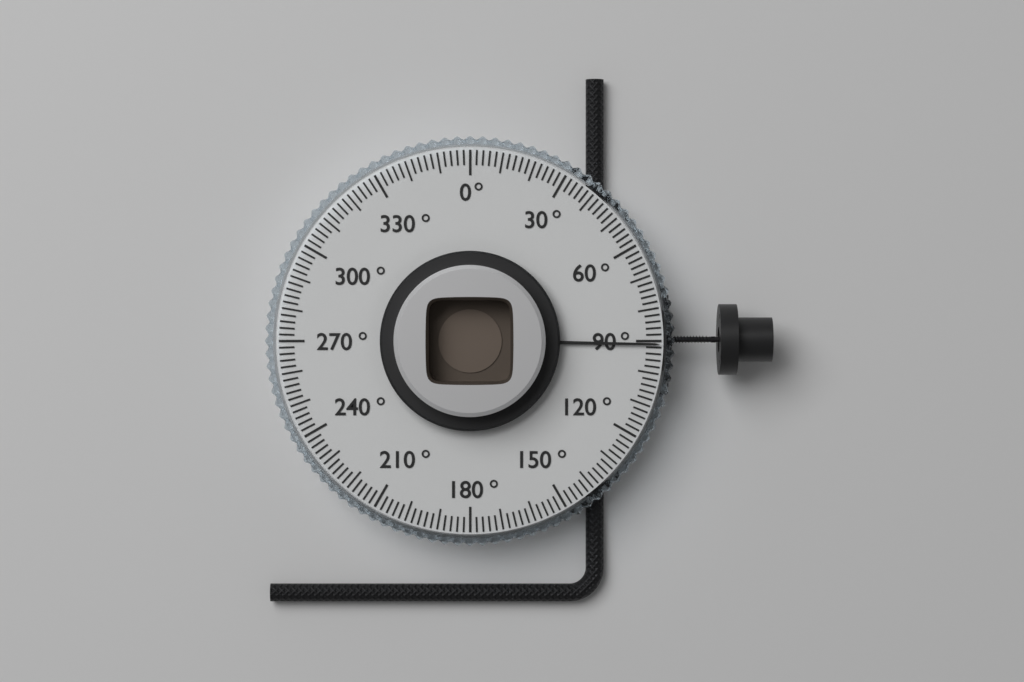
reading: 91 °
